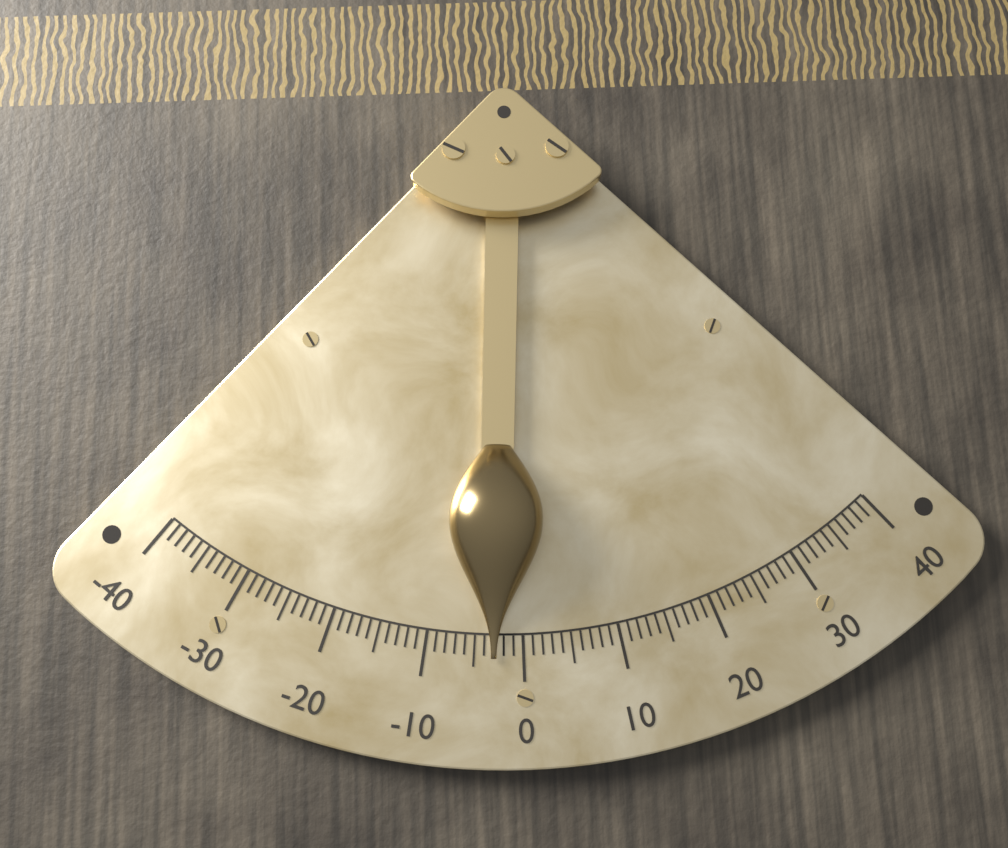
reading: -3 (no unit)
